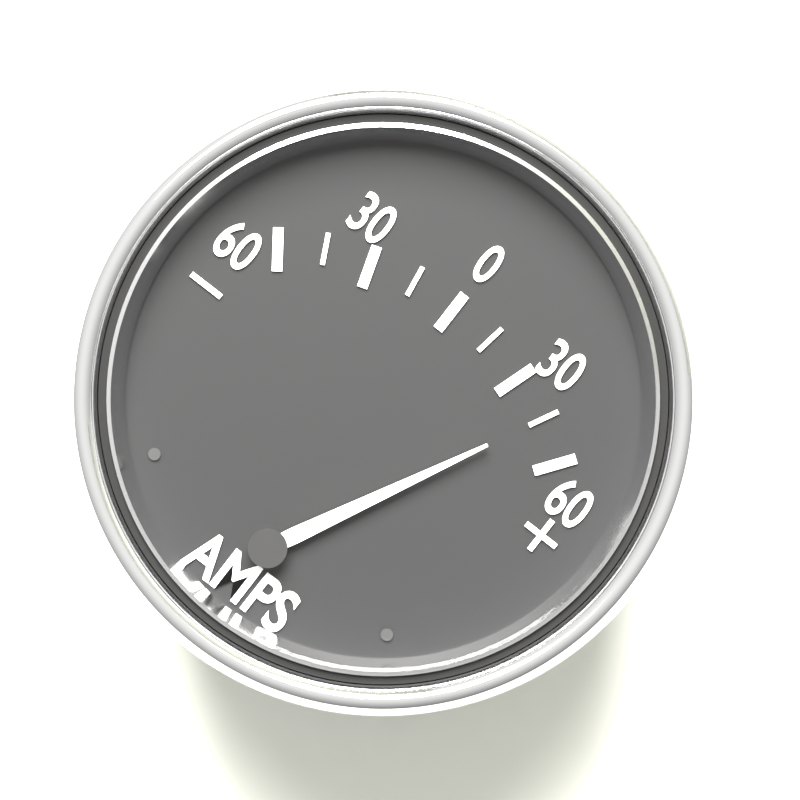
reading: 45 A
